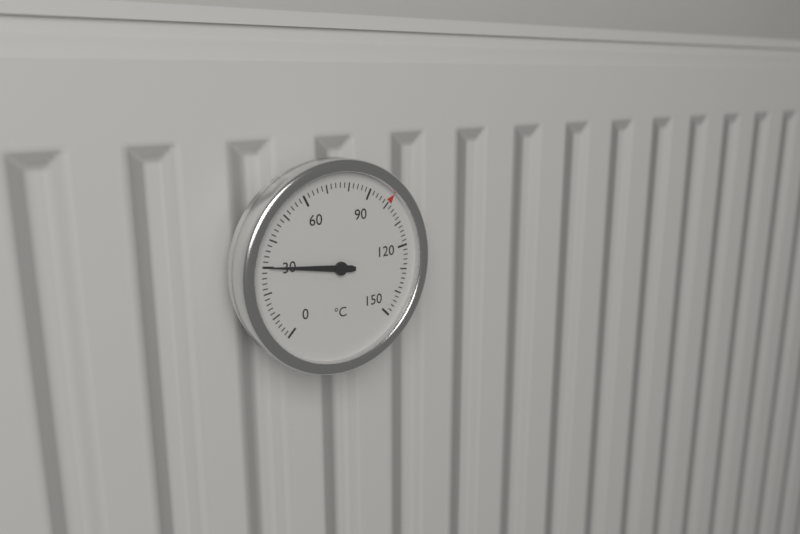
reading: 30 °C
